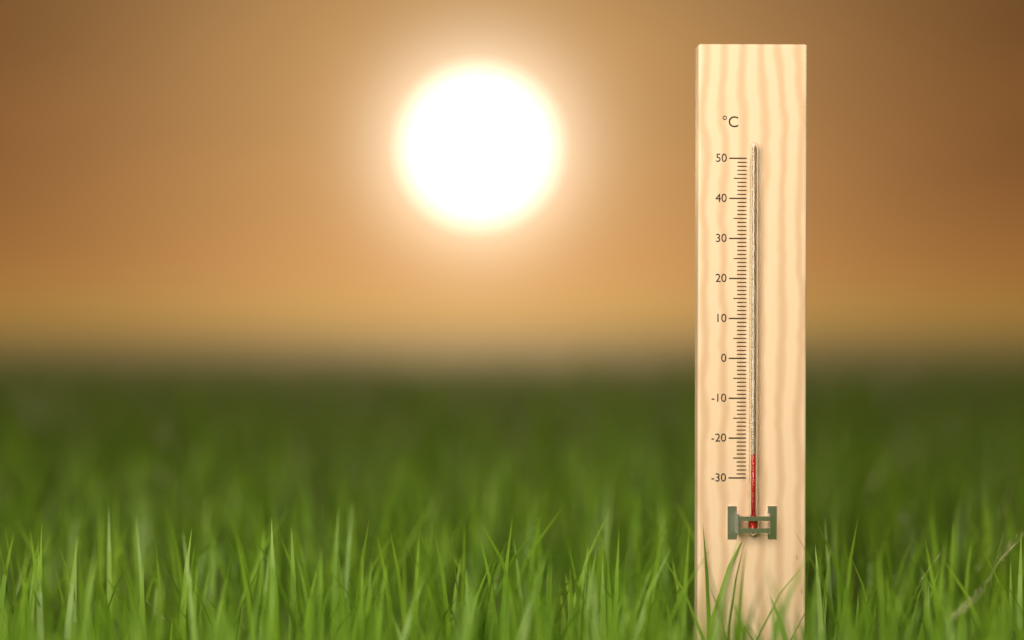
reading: -24 °C
